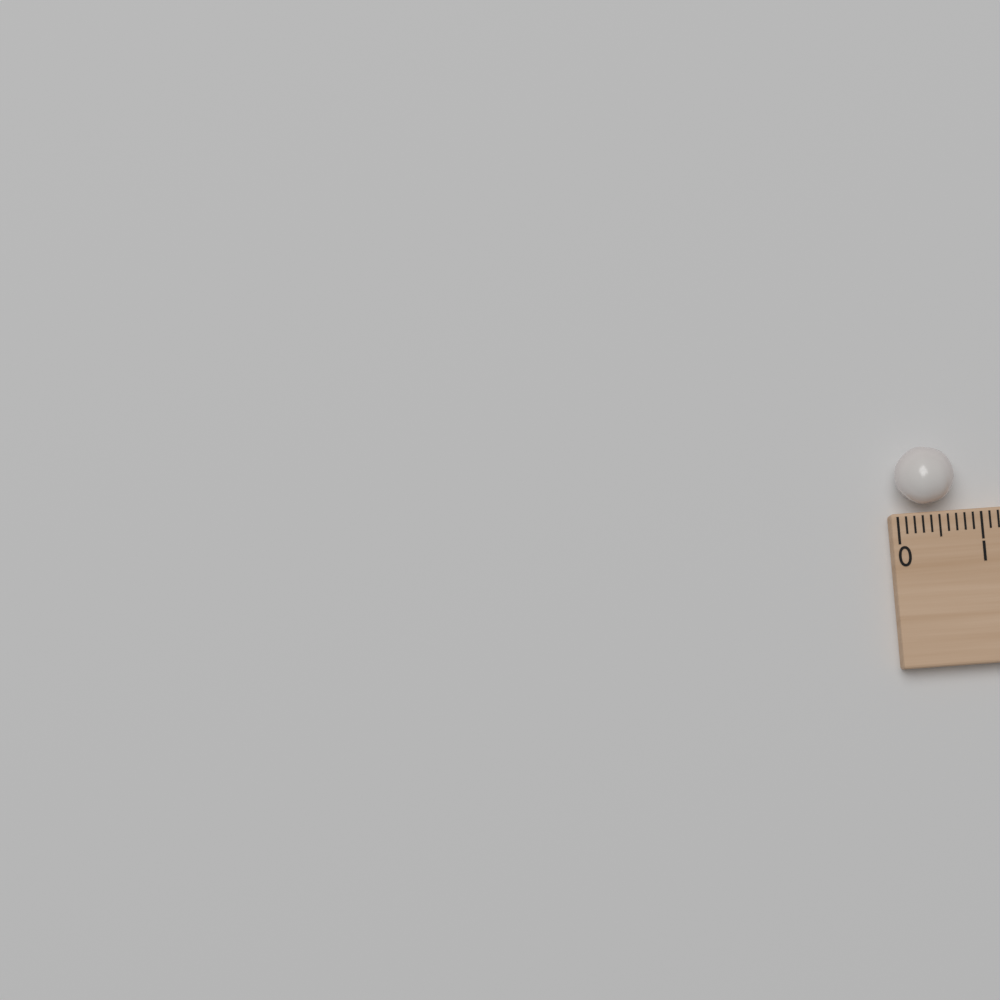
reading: 0.7 (no unit)
